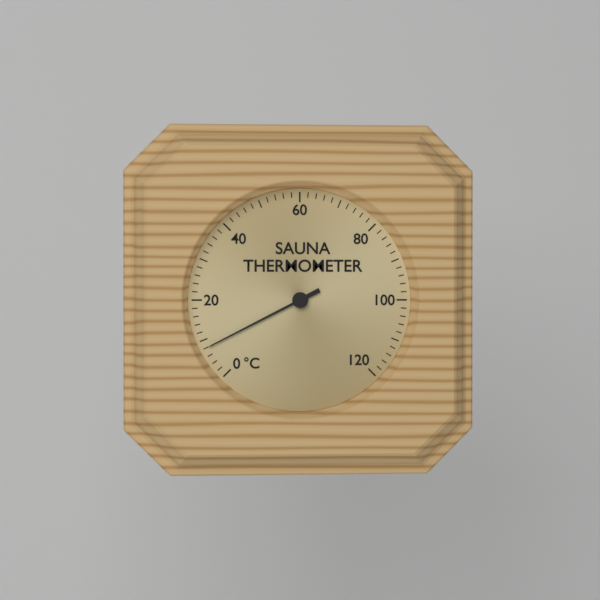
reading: 8 °C
